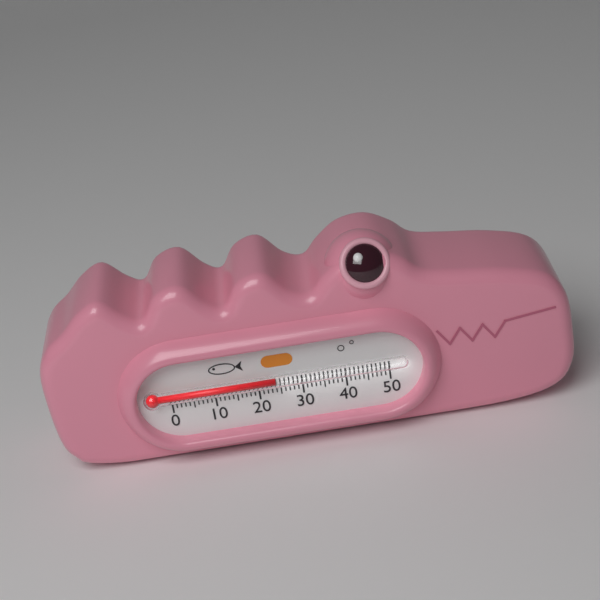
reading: 24 (no unit)
